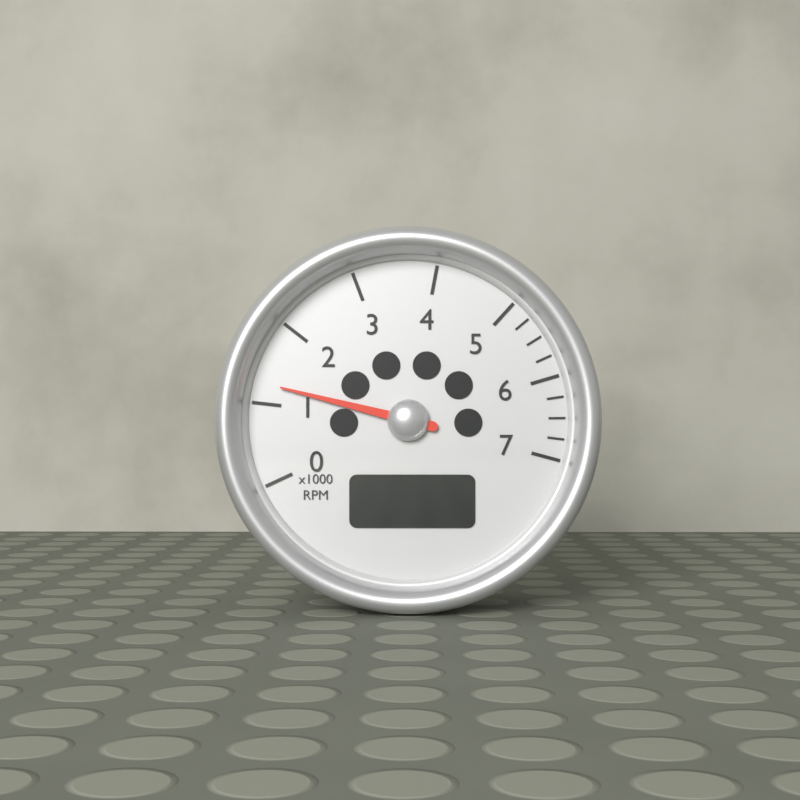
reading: 1.25 x1000 RPM
